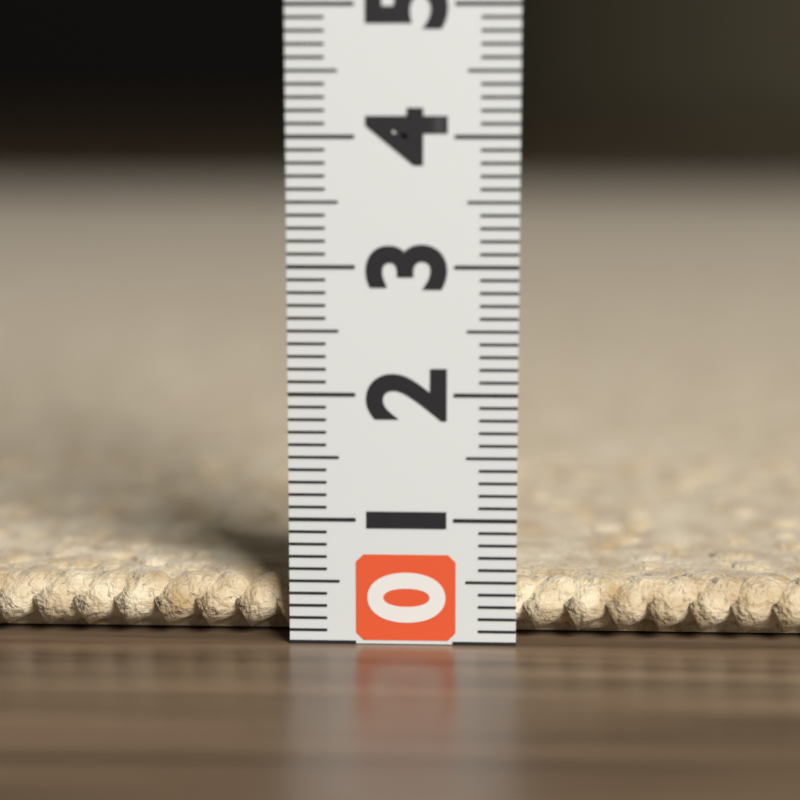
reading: 0.5 (no unit)
